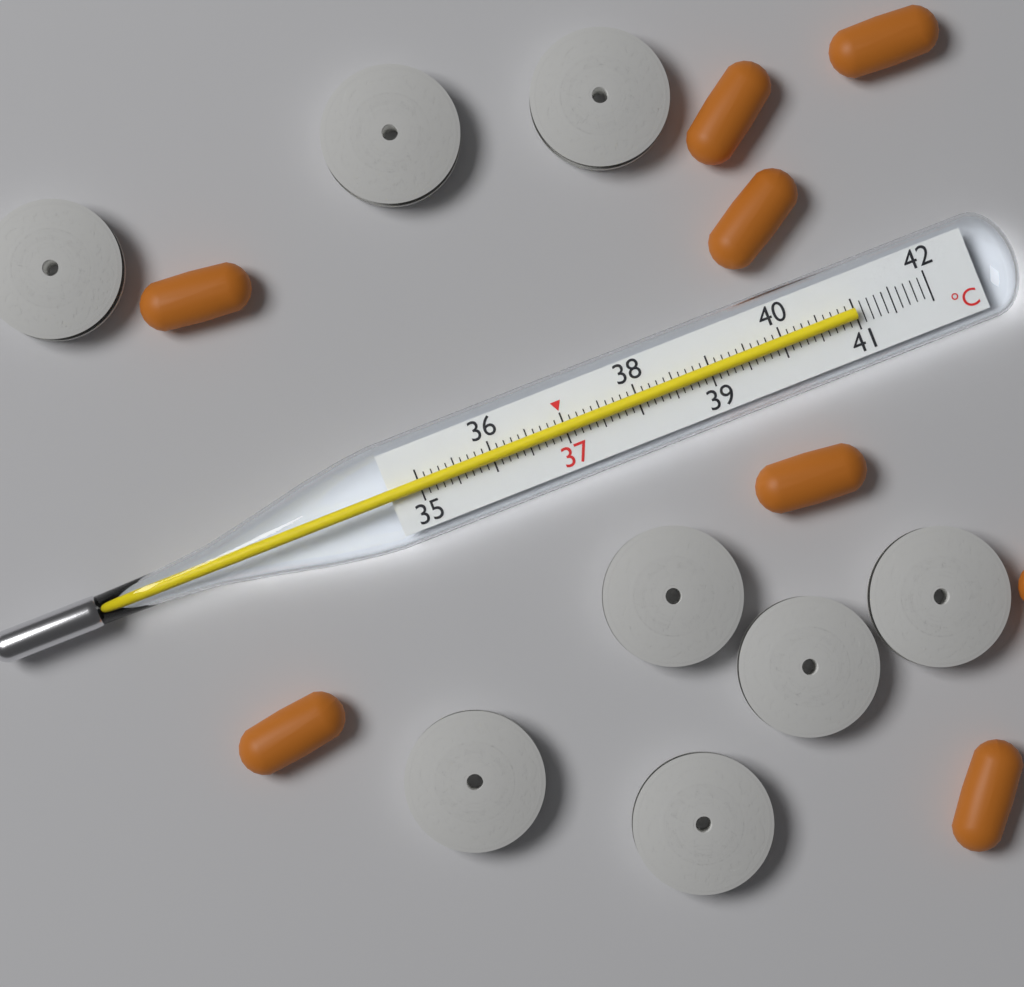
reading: 41.0 °C
